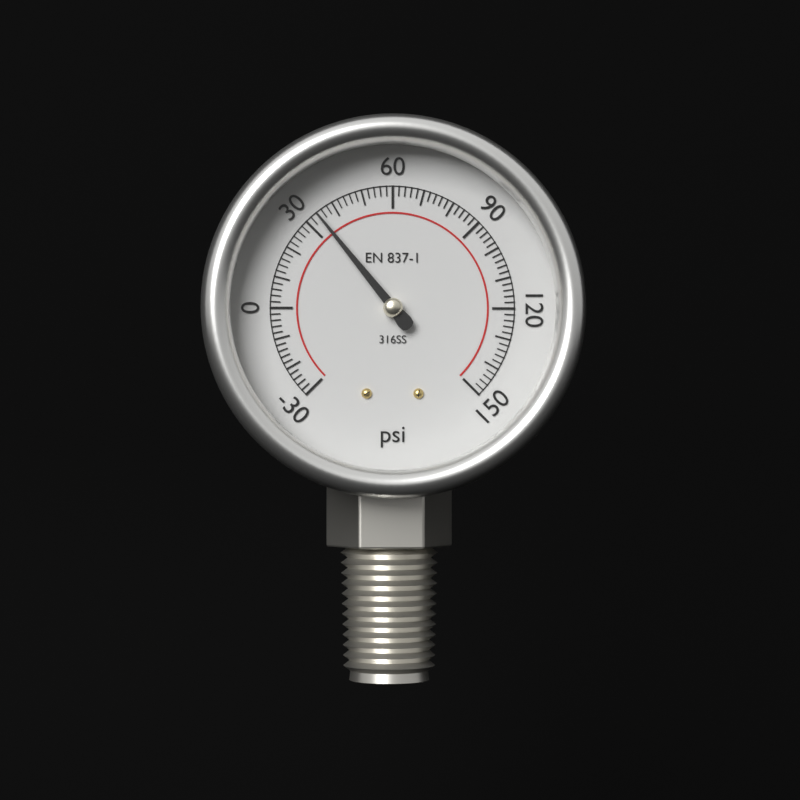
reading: 34 psi
